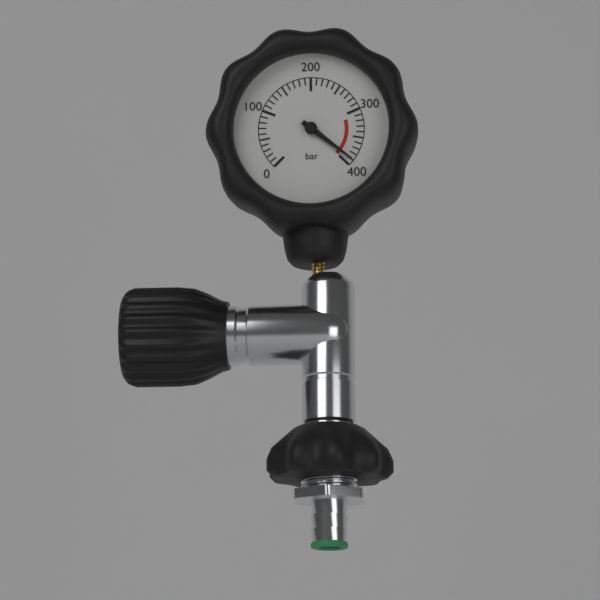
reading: 390 bar
